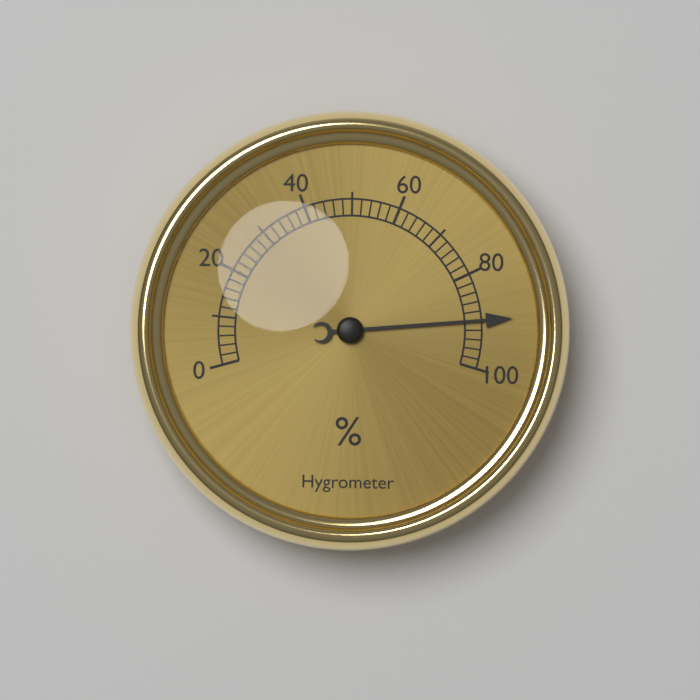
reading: 90 %
